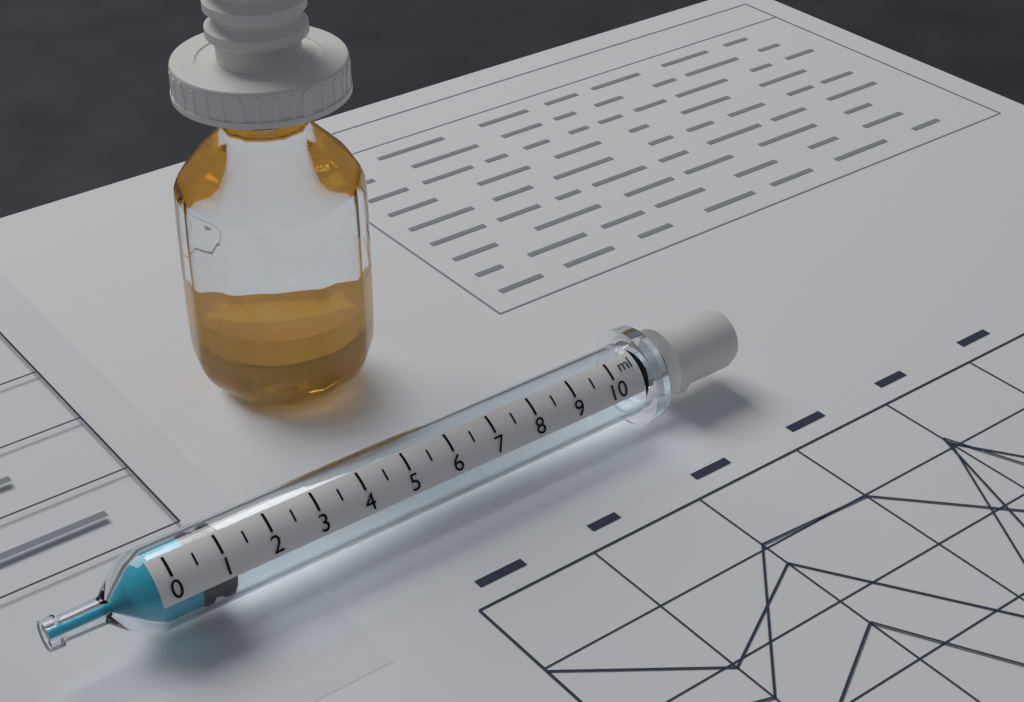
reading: 0.5 ml
